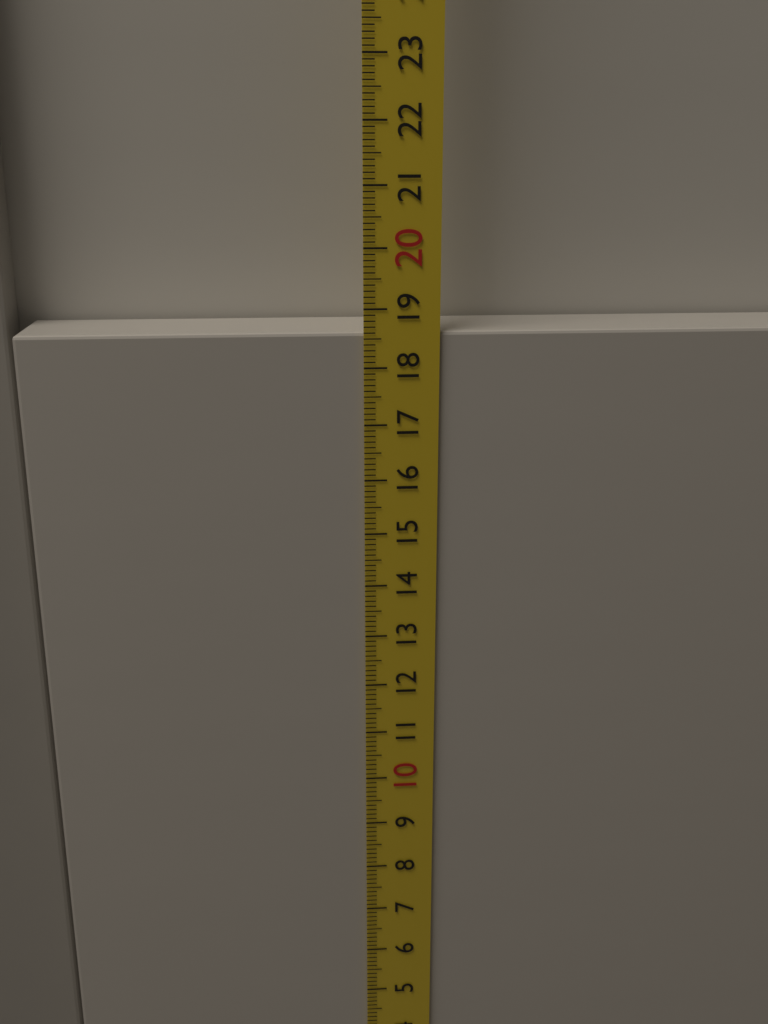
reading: 18.6 cm
